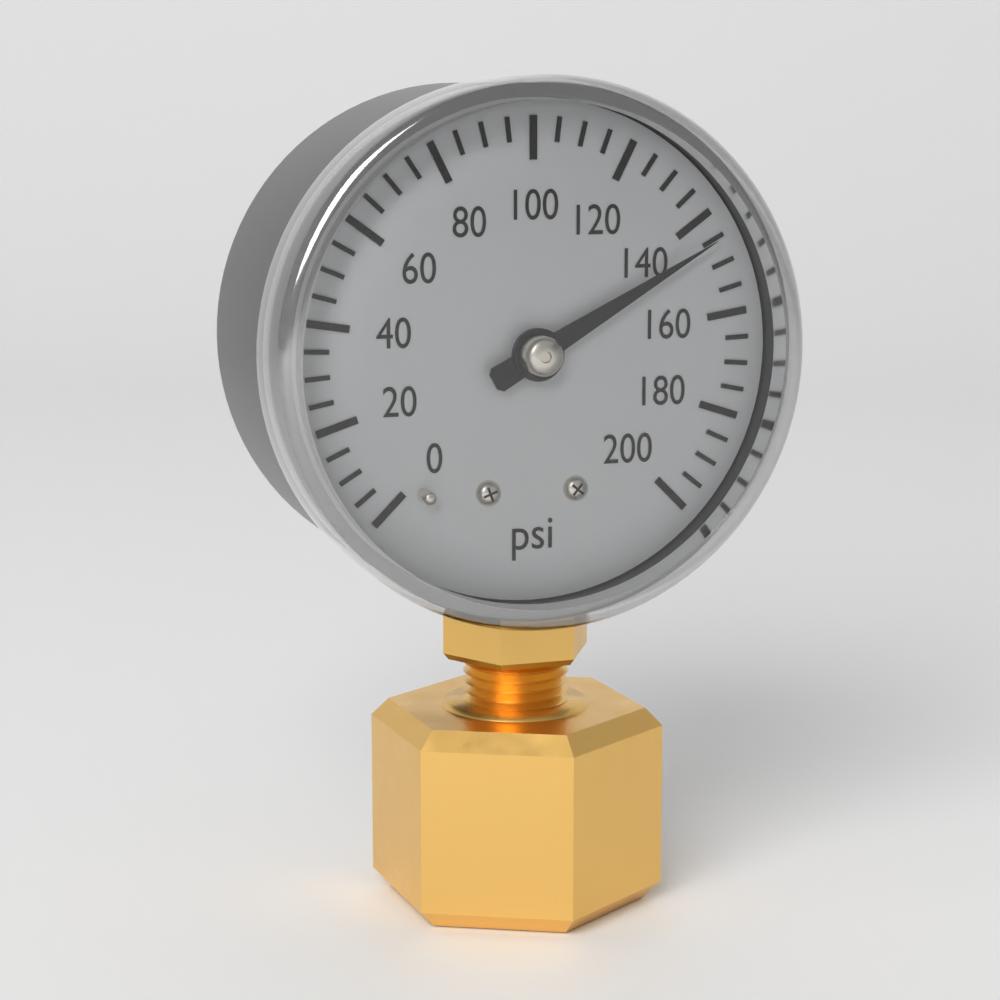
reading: 145 psi
